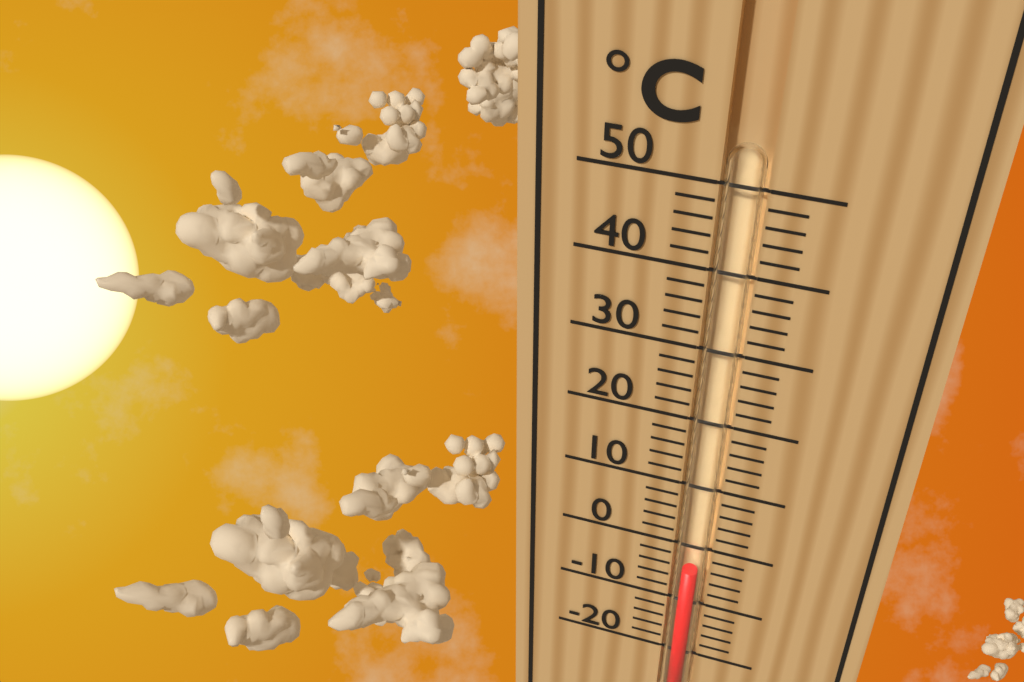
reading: -4 °C
